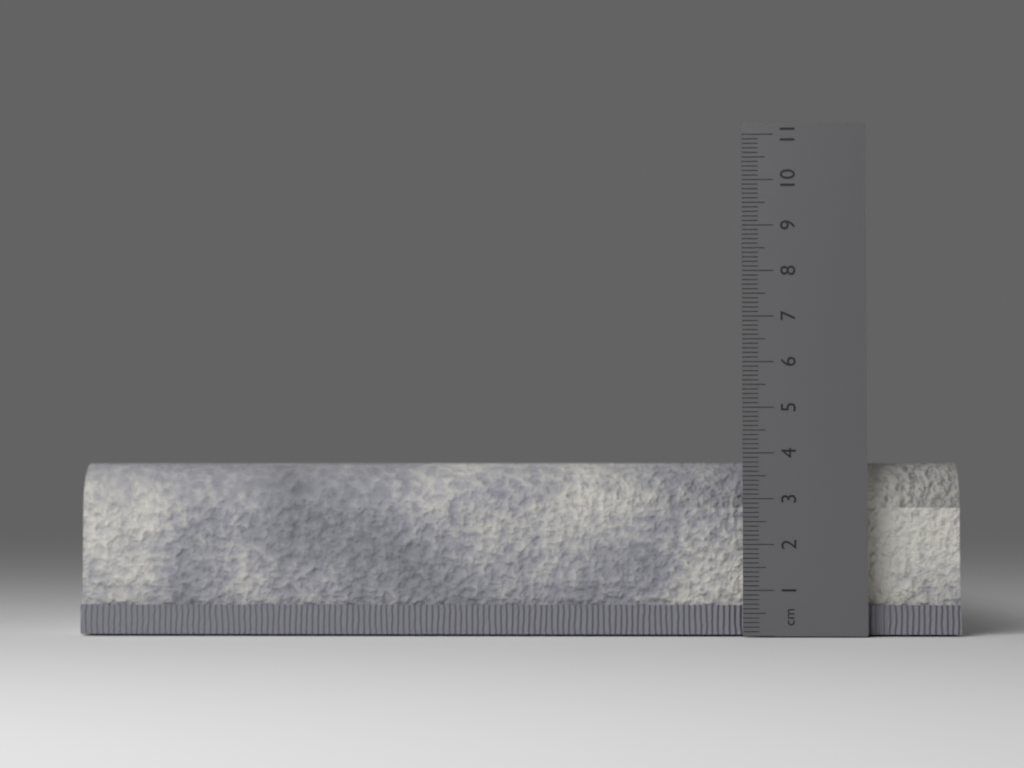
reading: 3.8 cm
